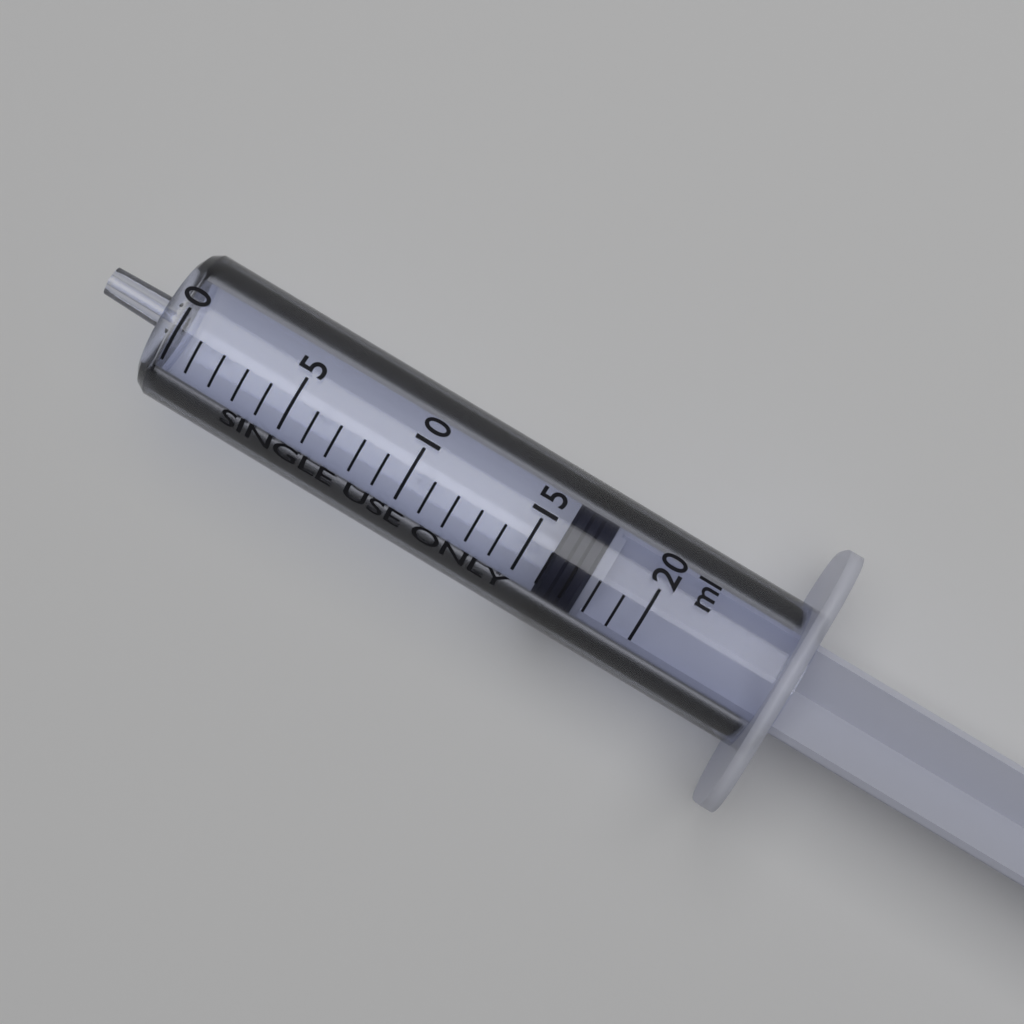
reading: 16 ml
